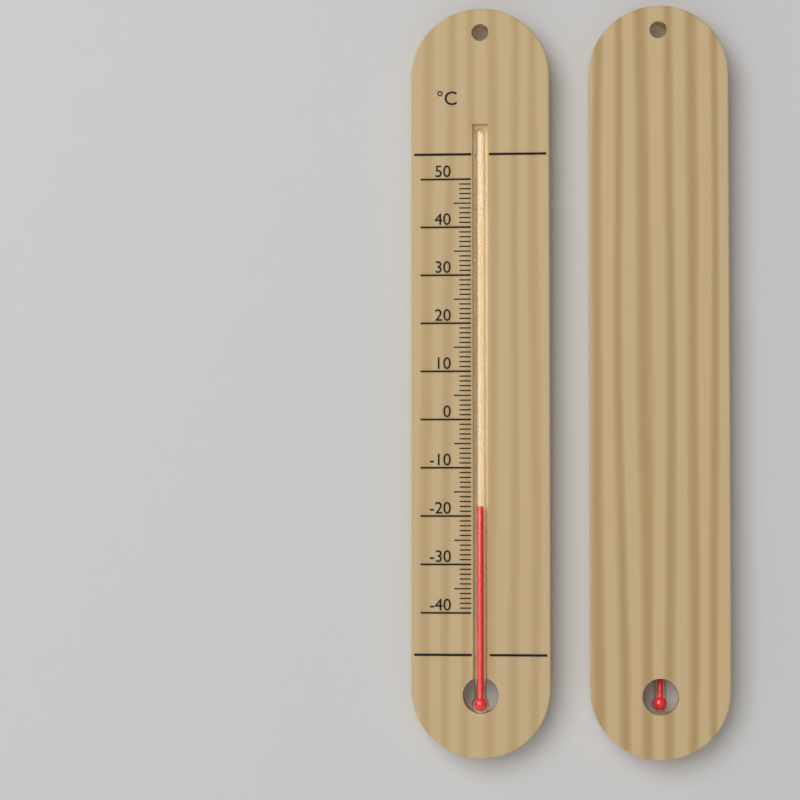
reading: -18 °C
